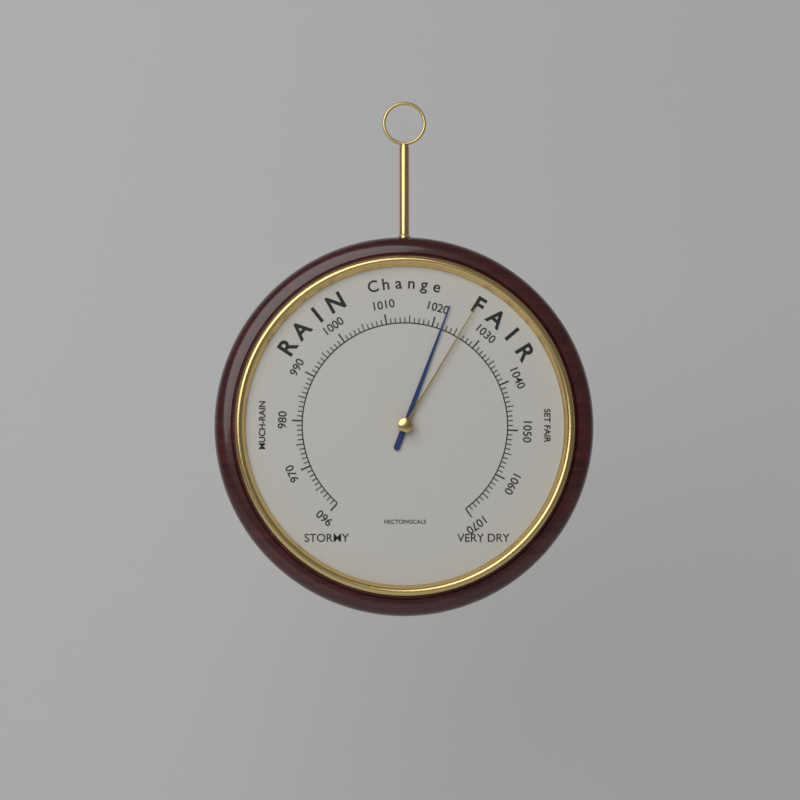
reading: 1022 hPa
